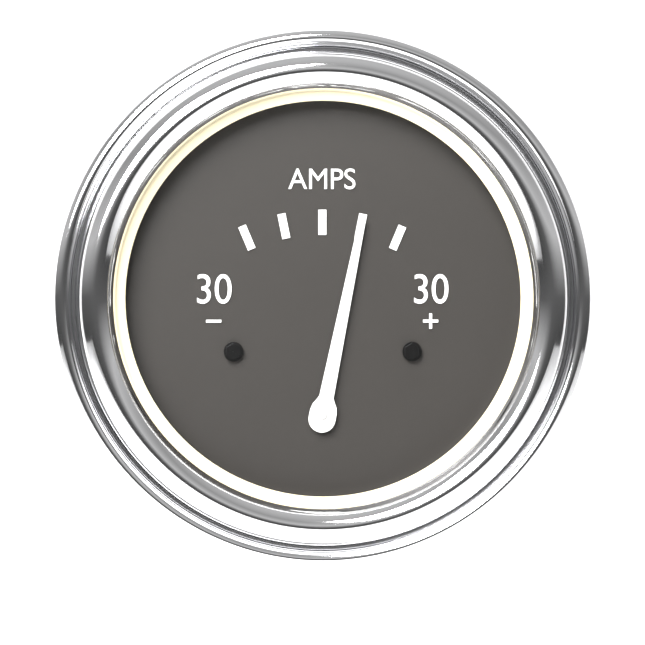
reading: 15 A
